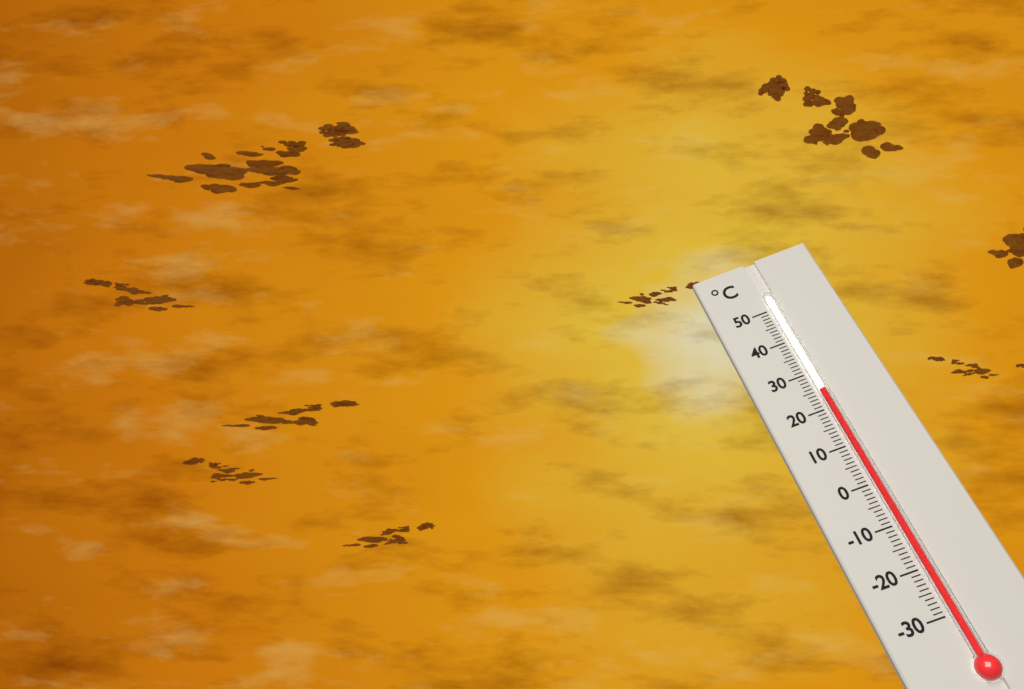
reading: 25 °C
